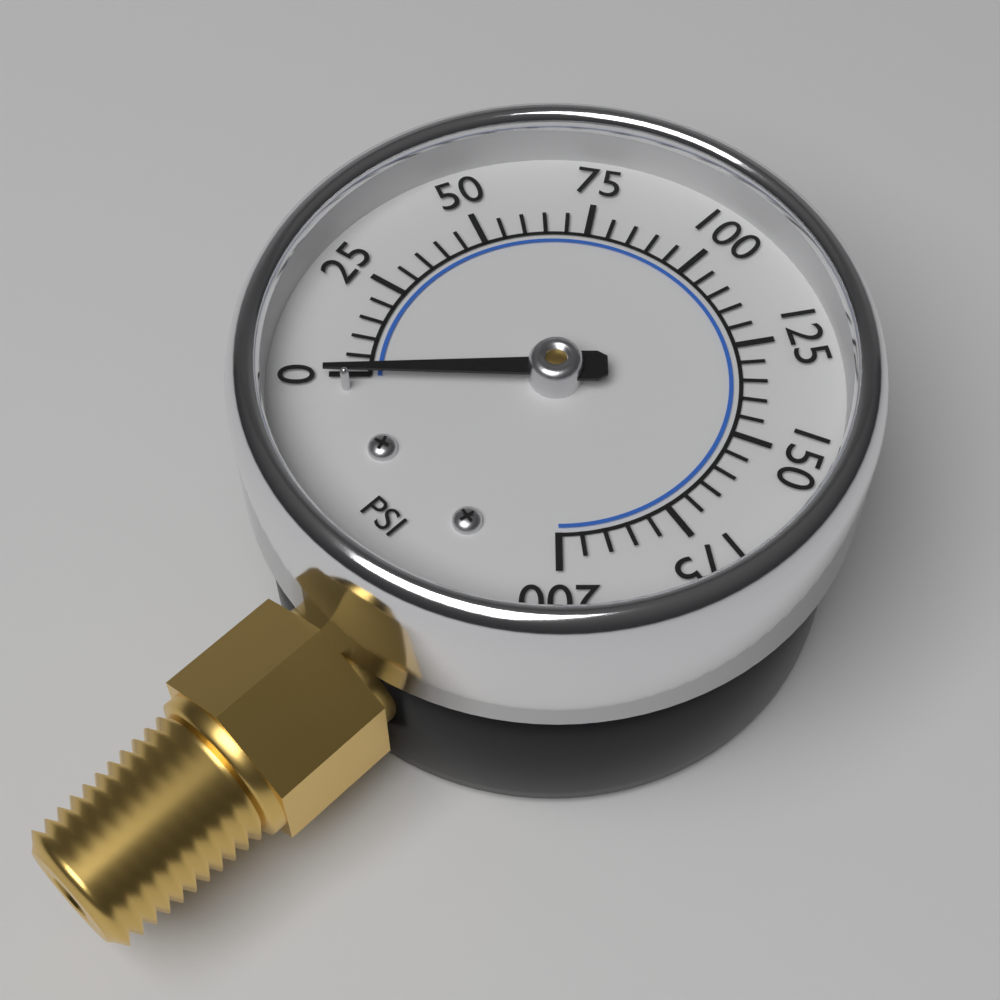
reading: 0 psi
